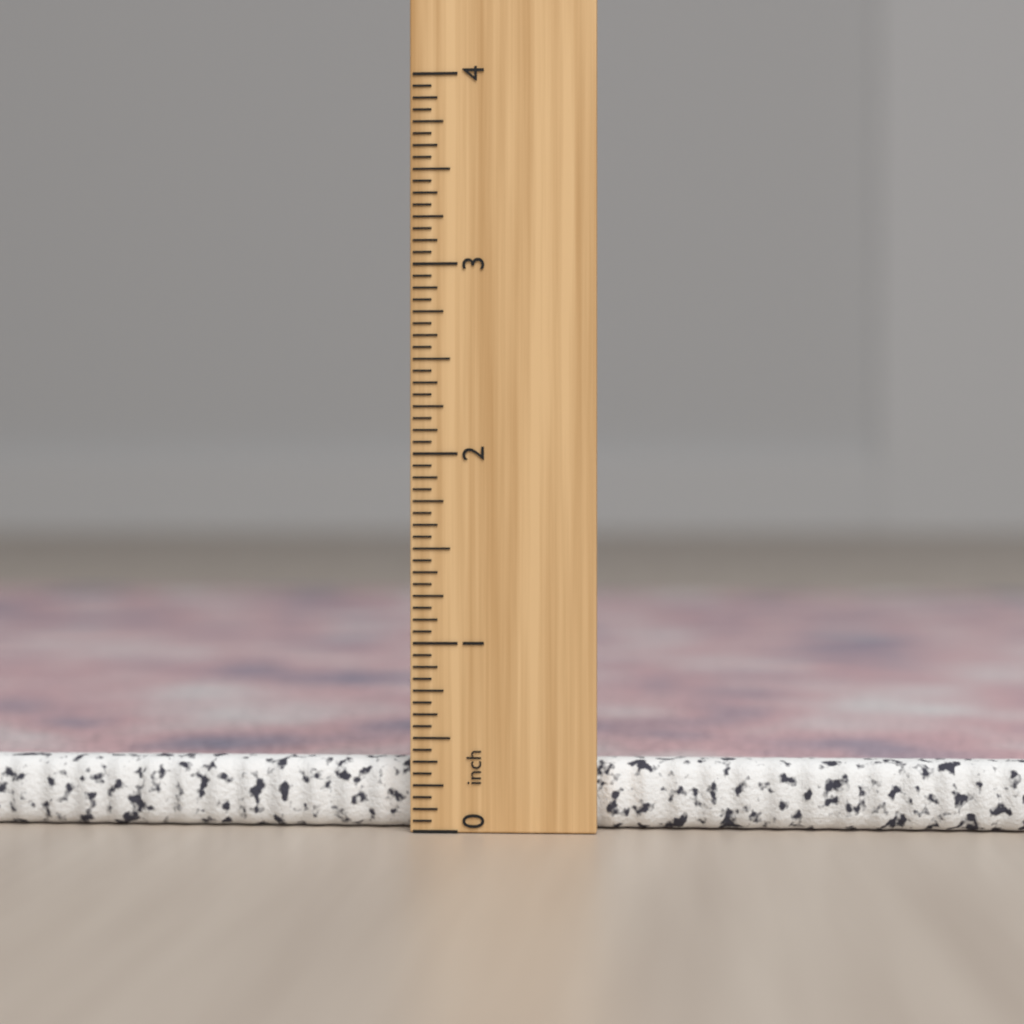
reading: 0.3750 inch
